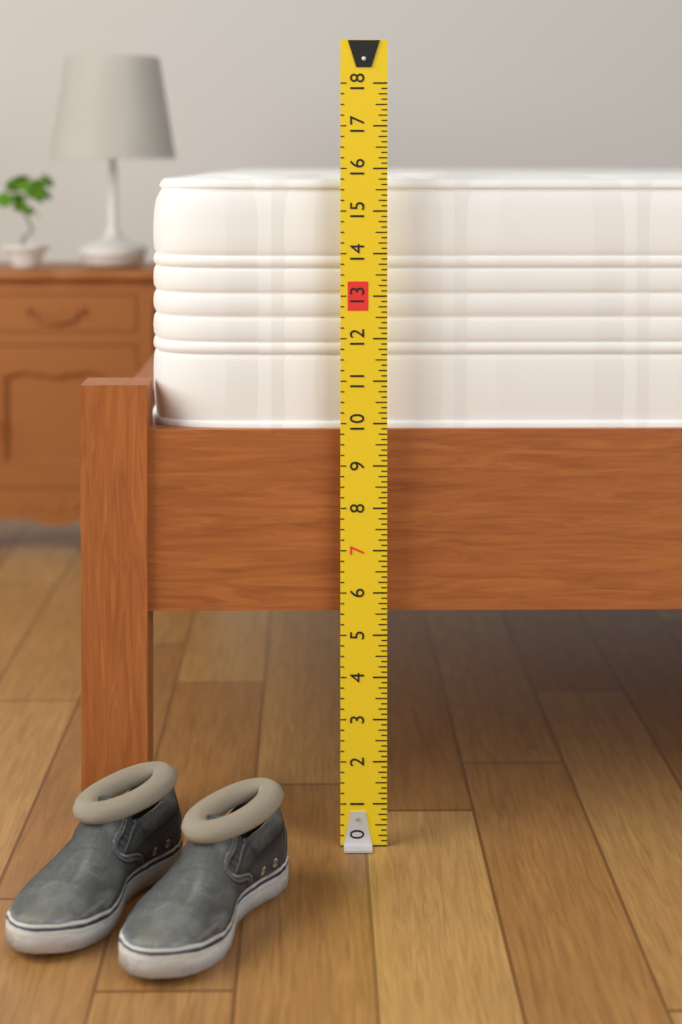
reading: 15.875 (no unit)
